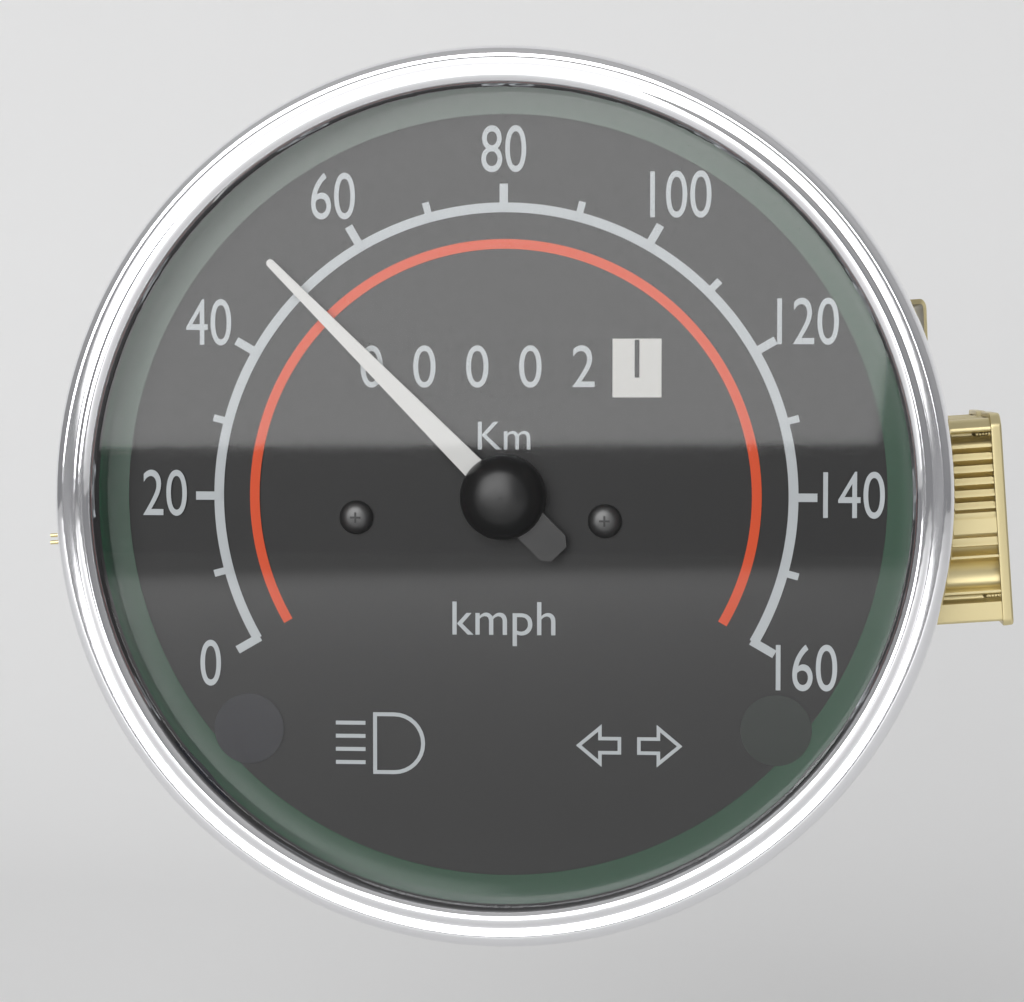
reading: 50 kmph
